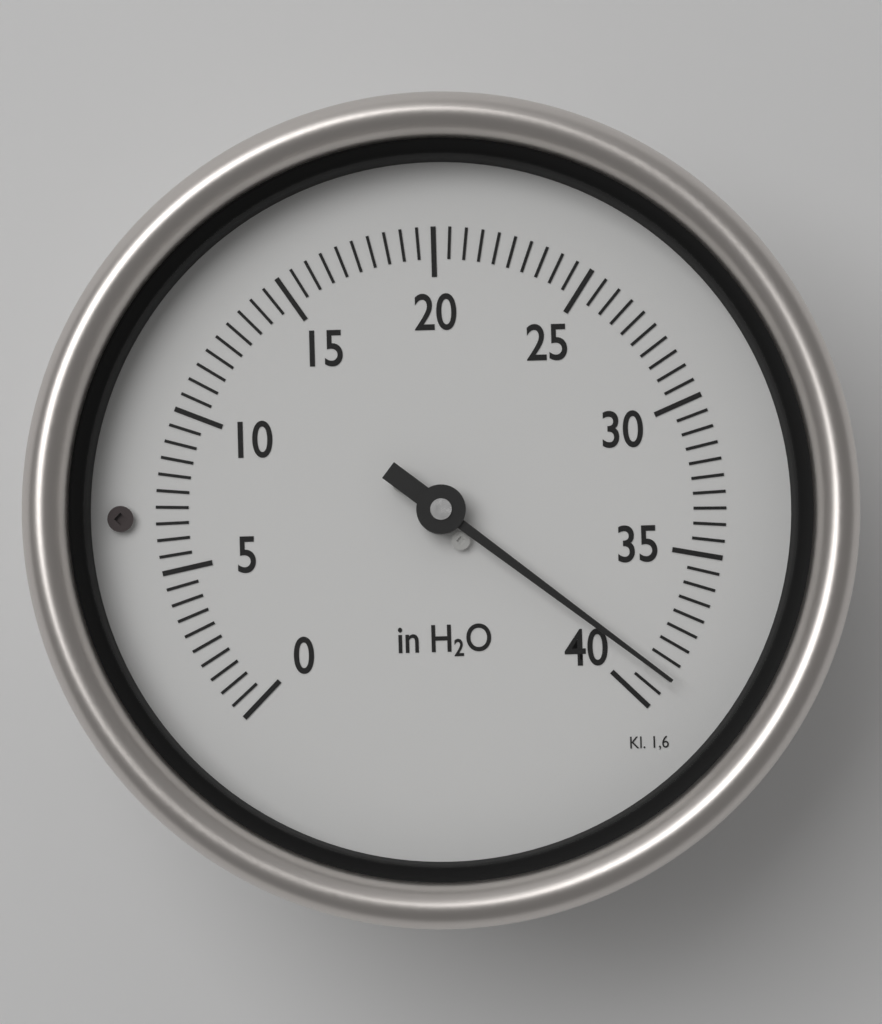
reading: 39.0 in H2O
